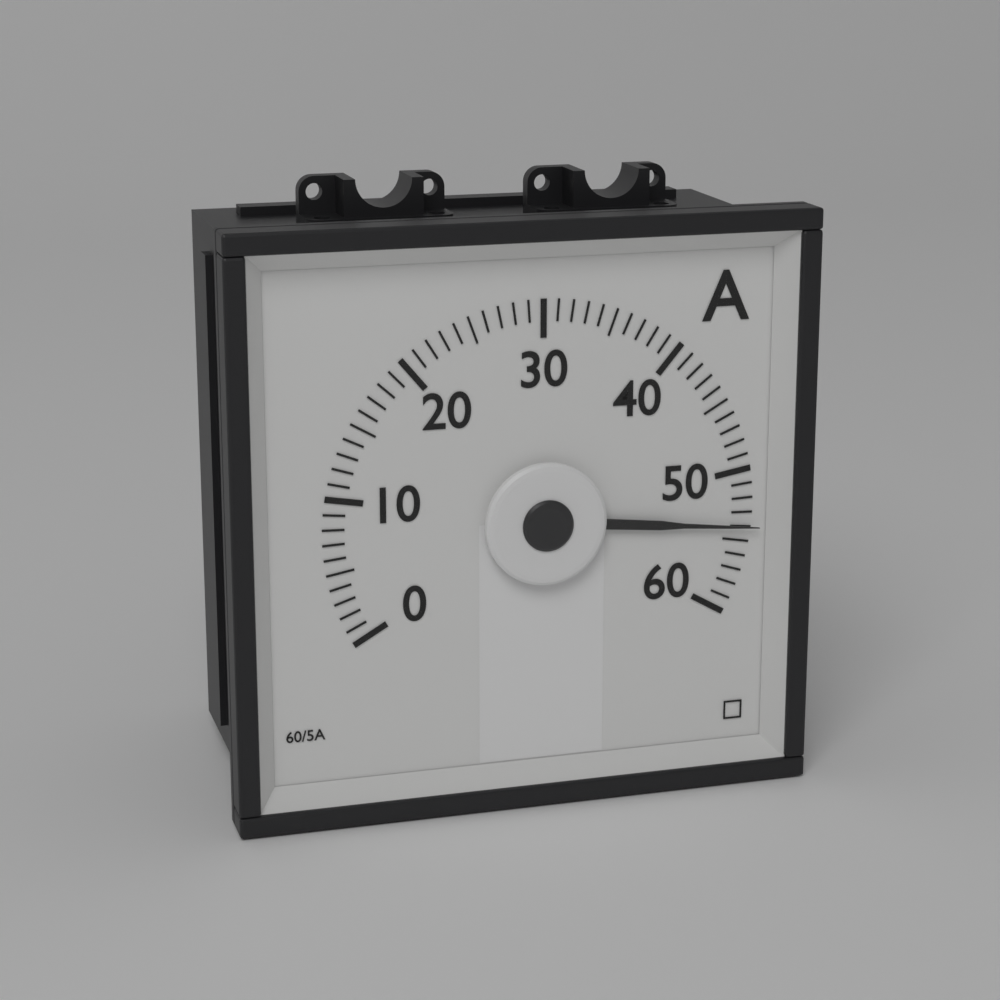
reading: 54 A
